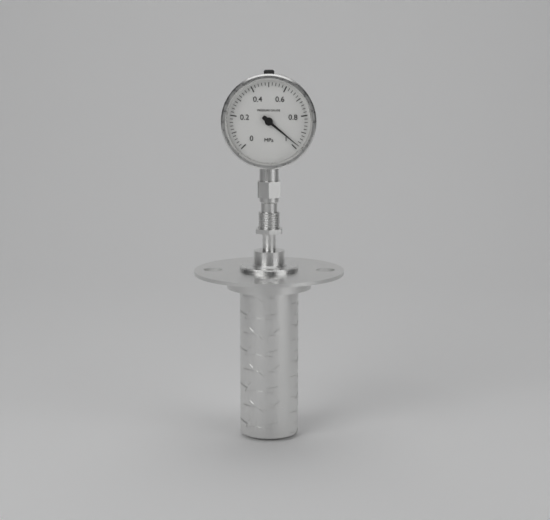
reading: 0.98 MPa
